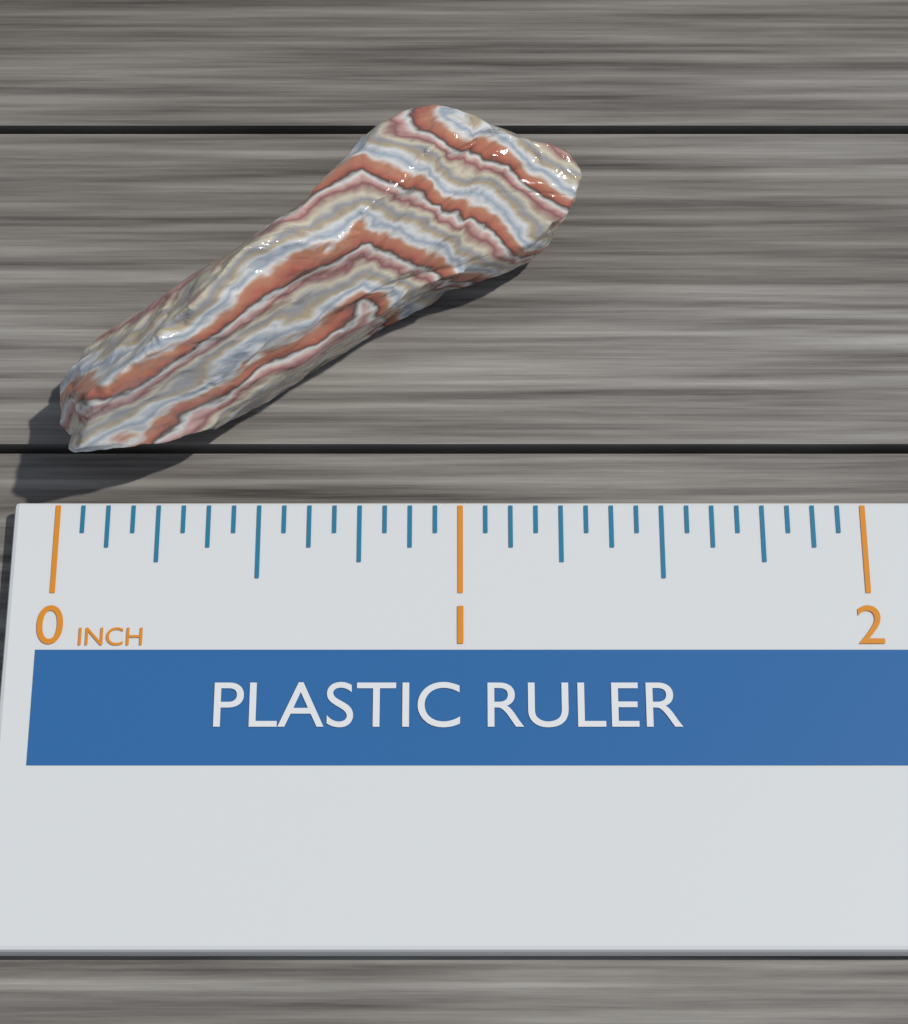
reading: 1.3100 inch
